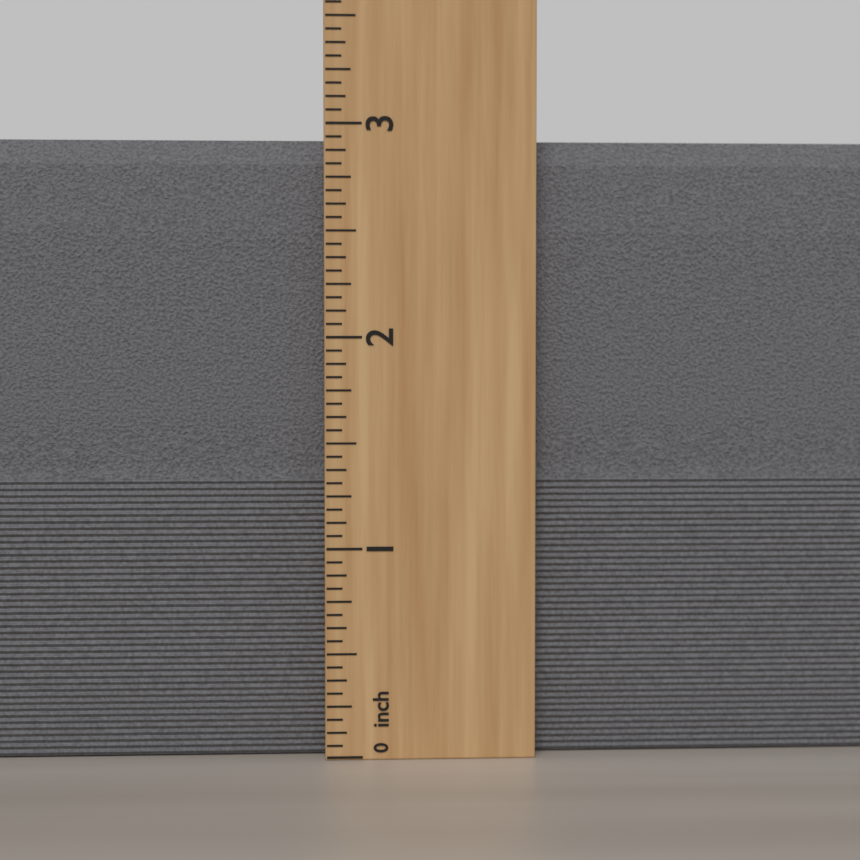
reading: 2.9375 inch
